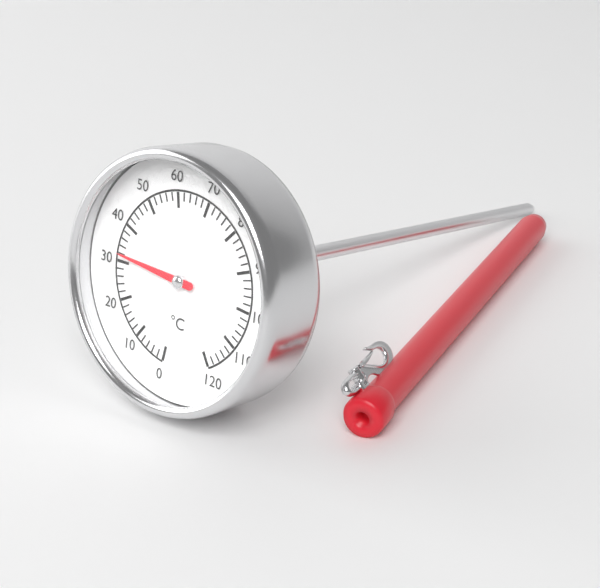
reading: 32 °C
